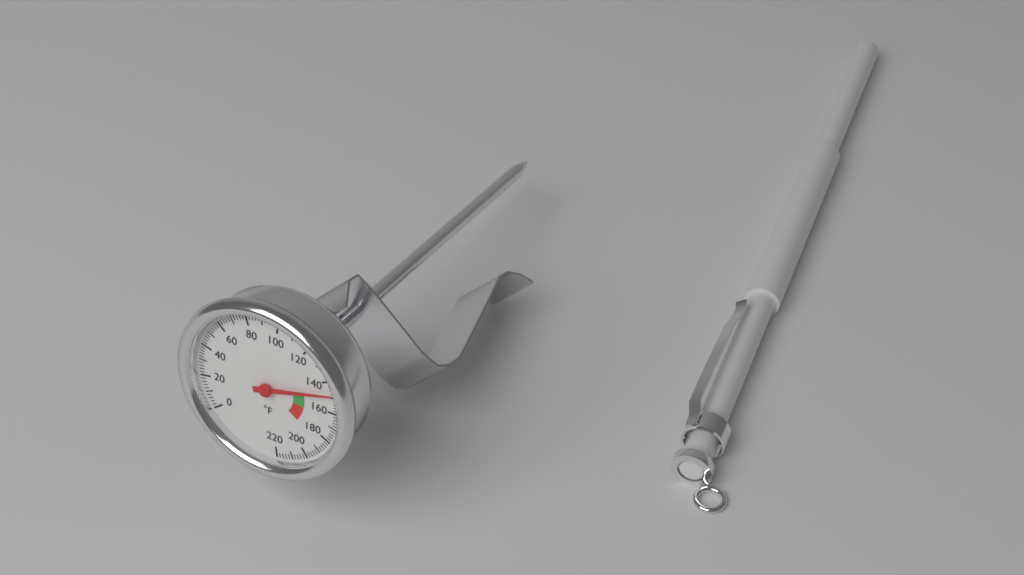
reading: 148 °F
